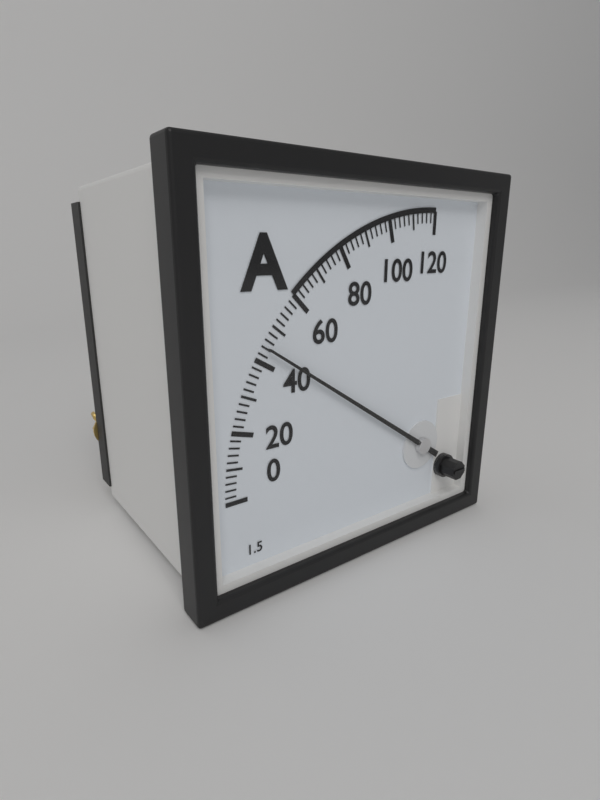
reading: 44 A
